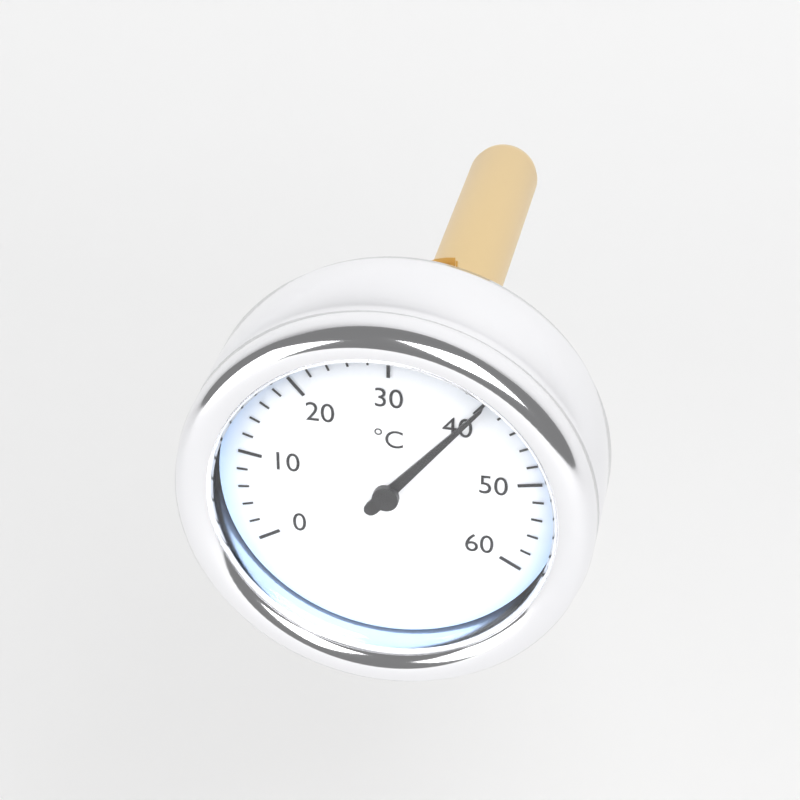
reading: 40 °C
